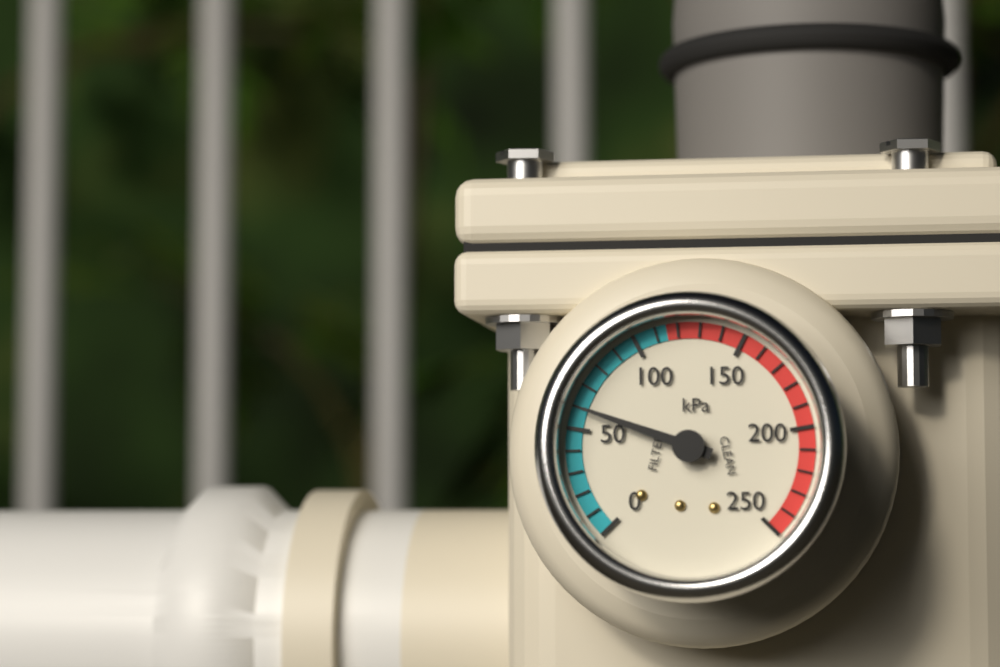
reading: 60 kPa
